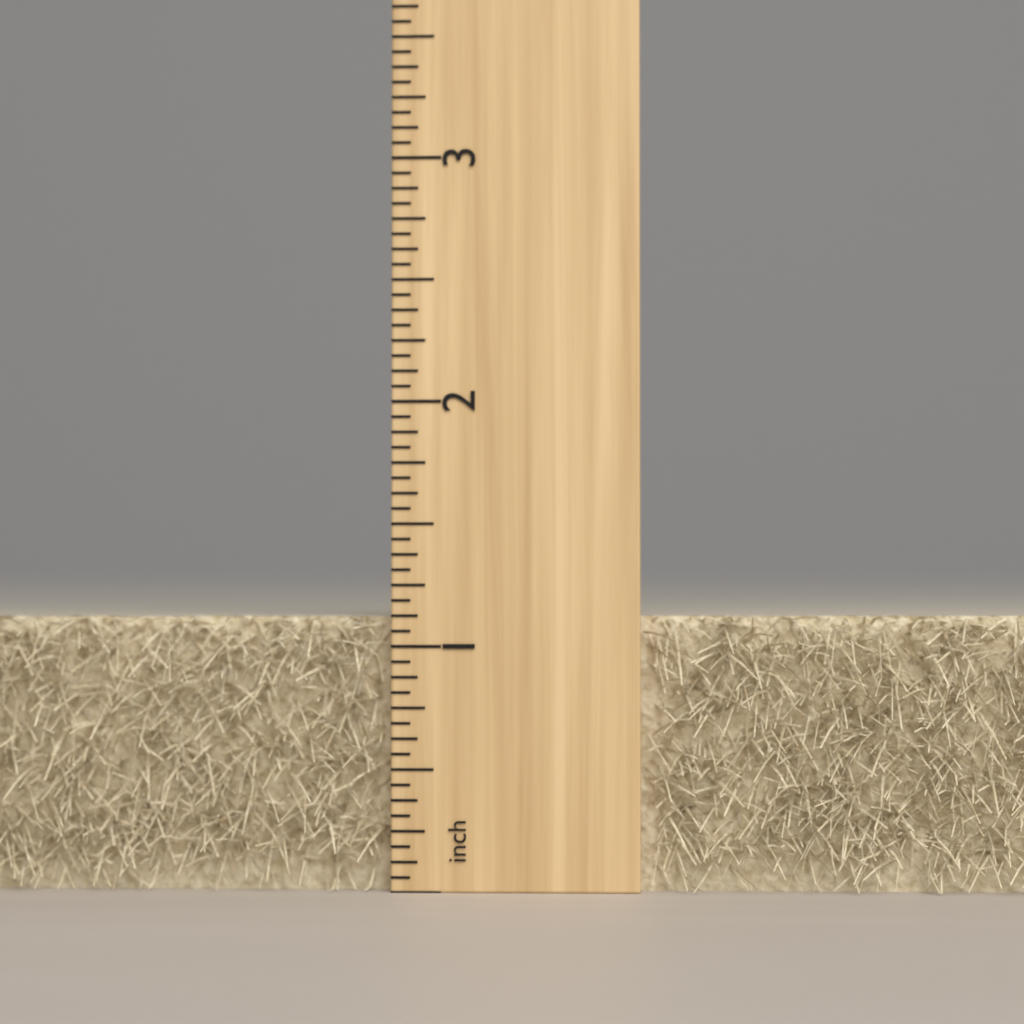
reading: 1.1250 inch
